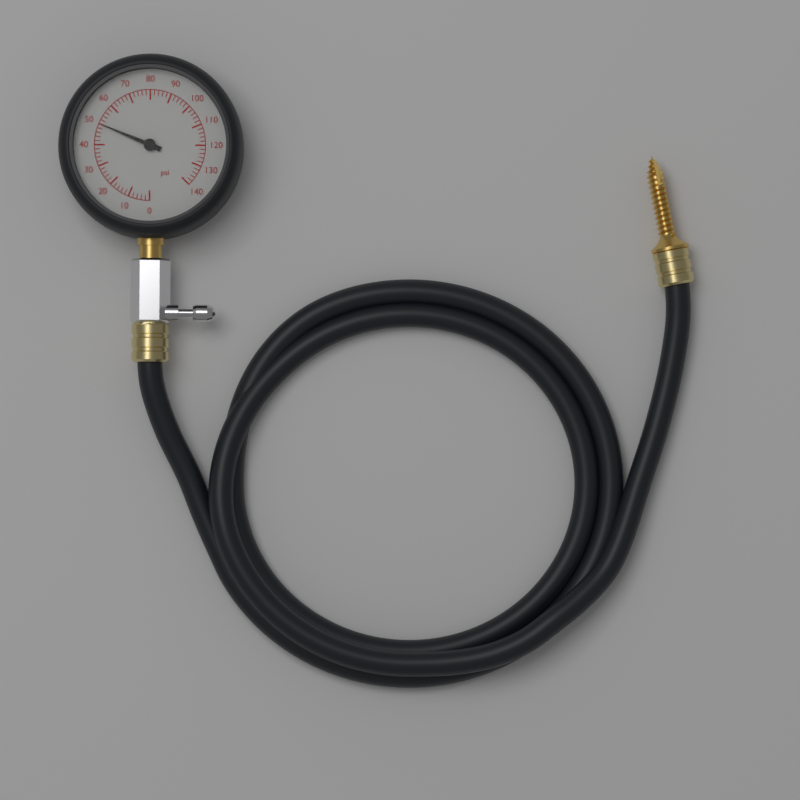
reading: 50 psi
